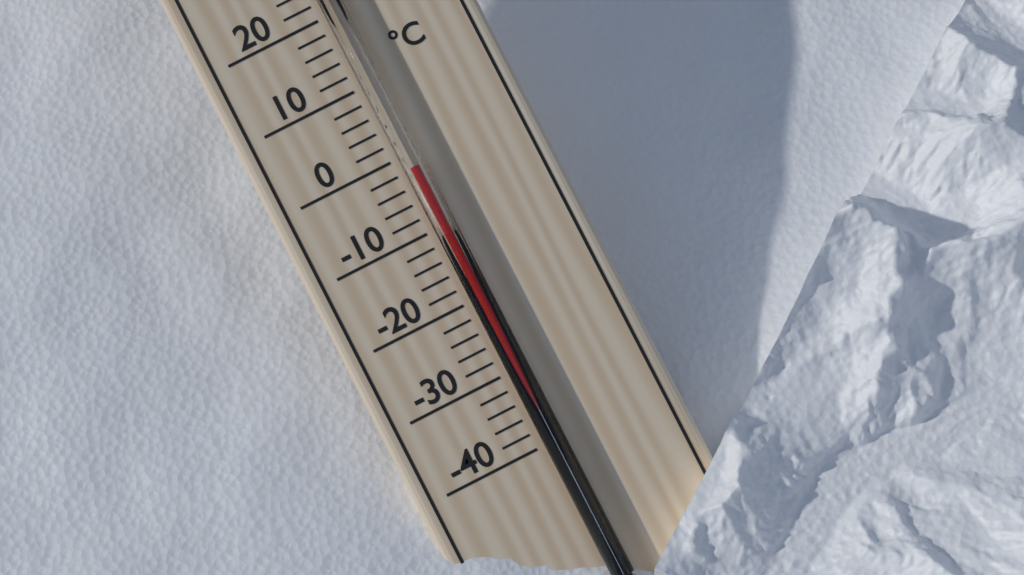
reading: -2 °C
